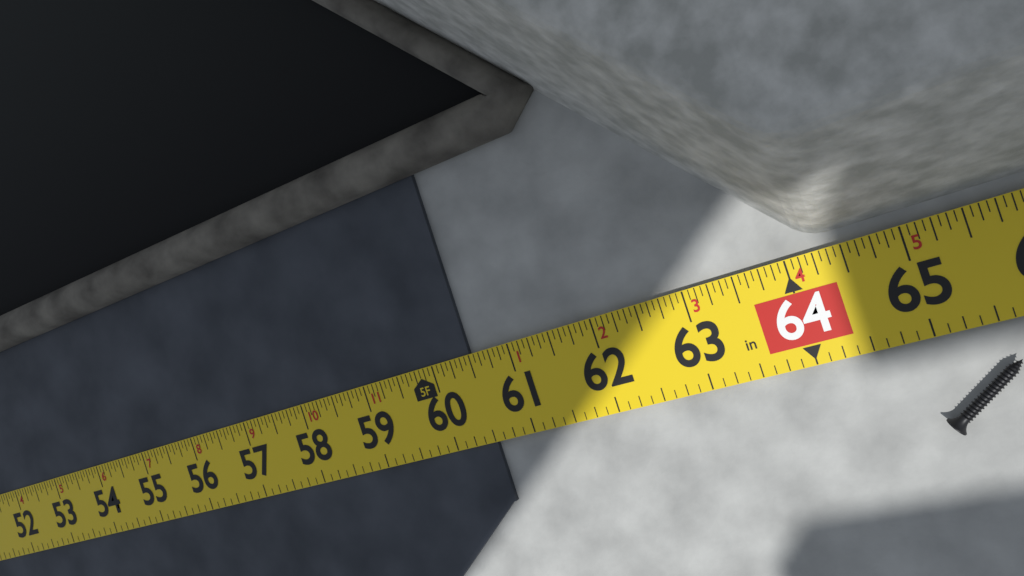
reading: 60.5000 in
